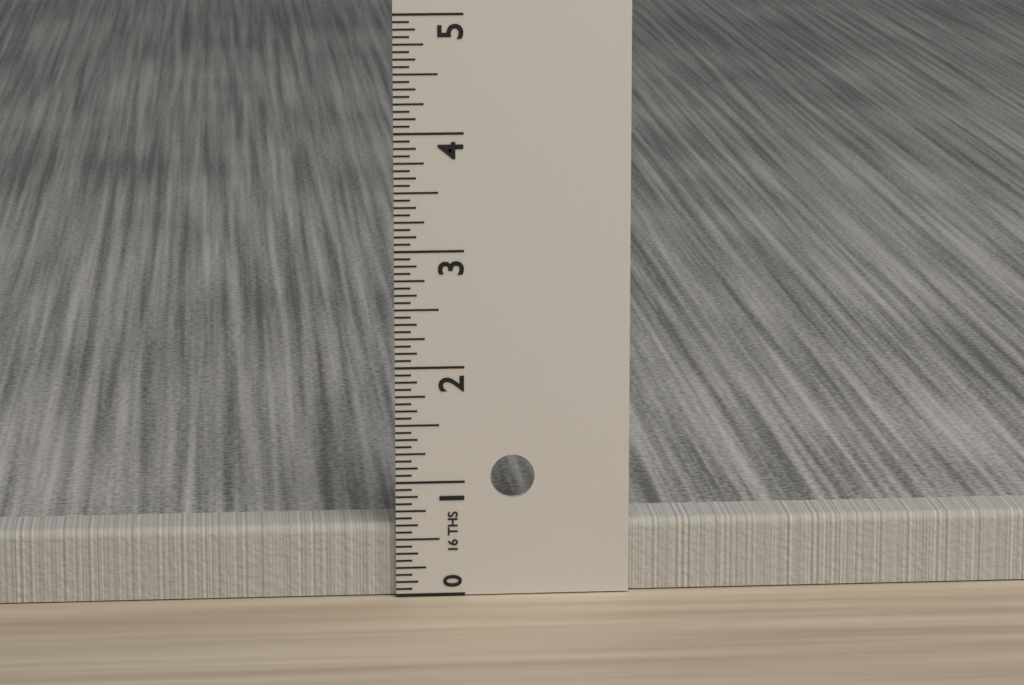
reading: 0.6250 in
